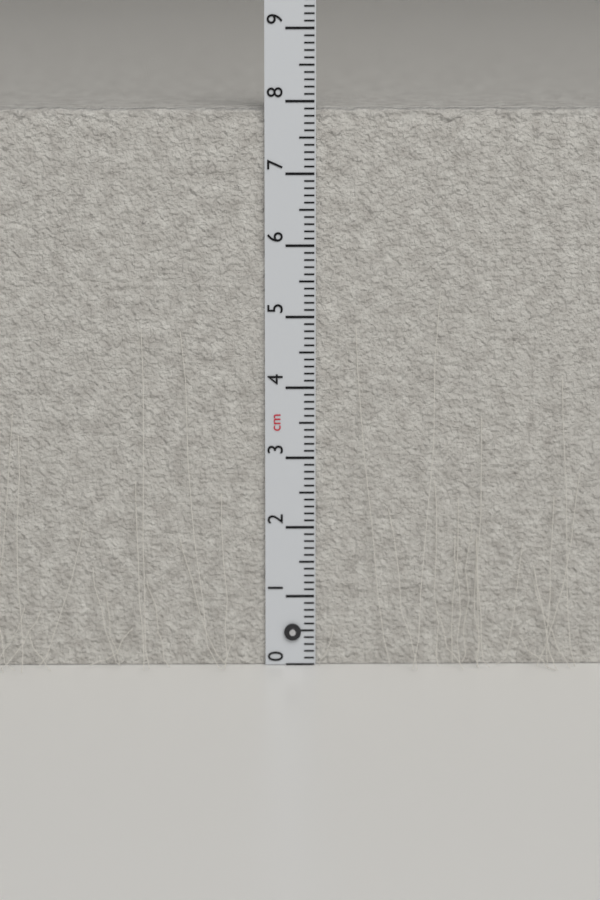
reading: 7.9 cm
